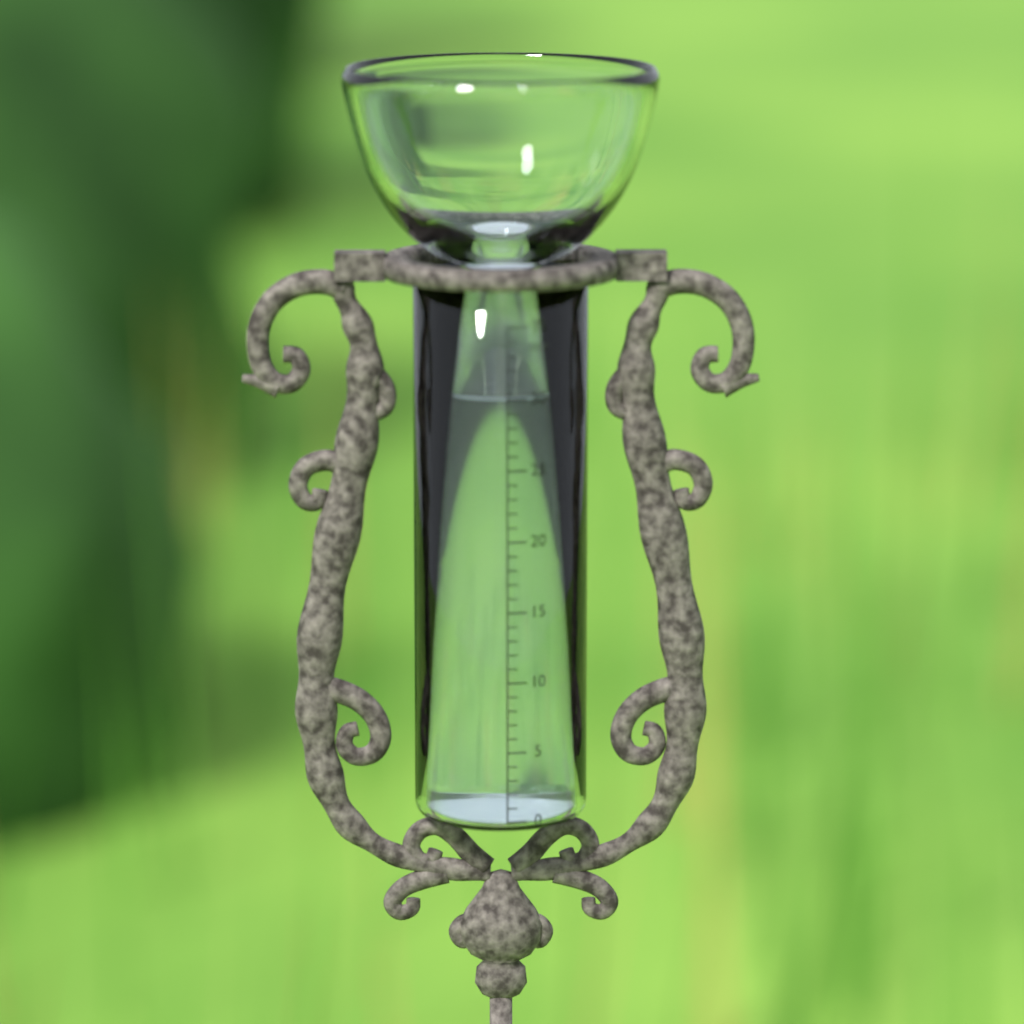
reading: 30 mm
